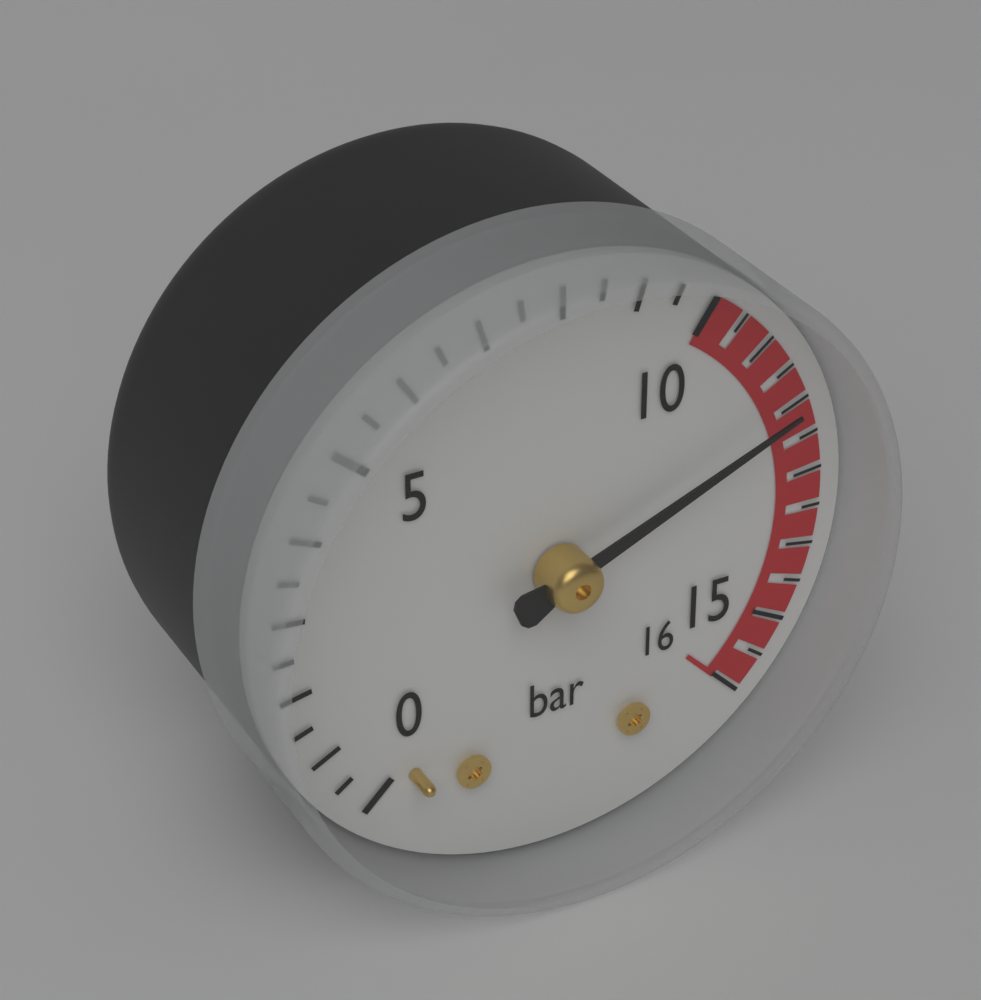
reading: 12.0 bar
